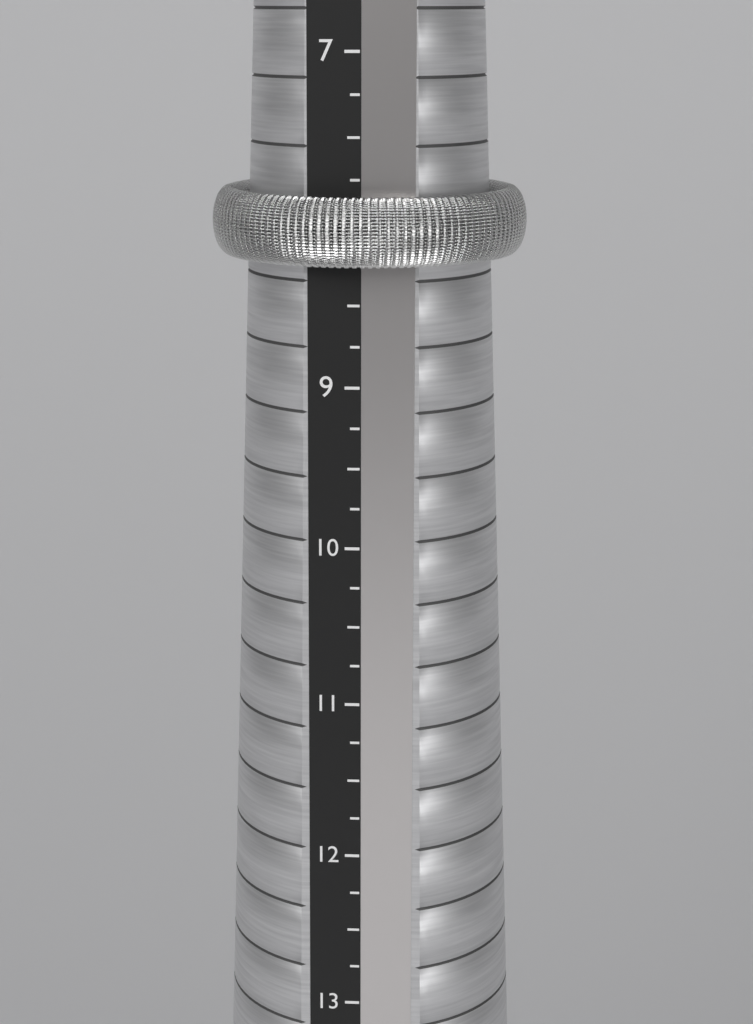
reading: 8.25 (no unit)
